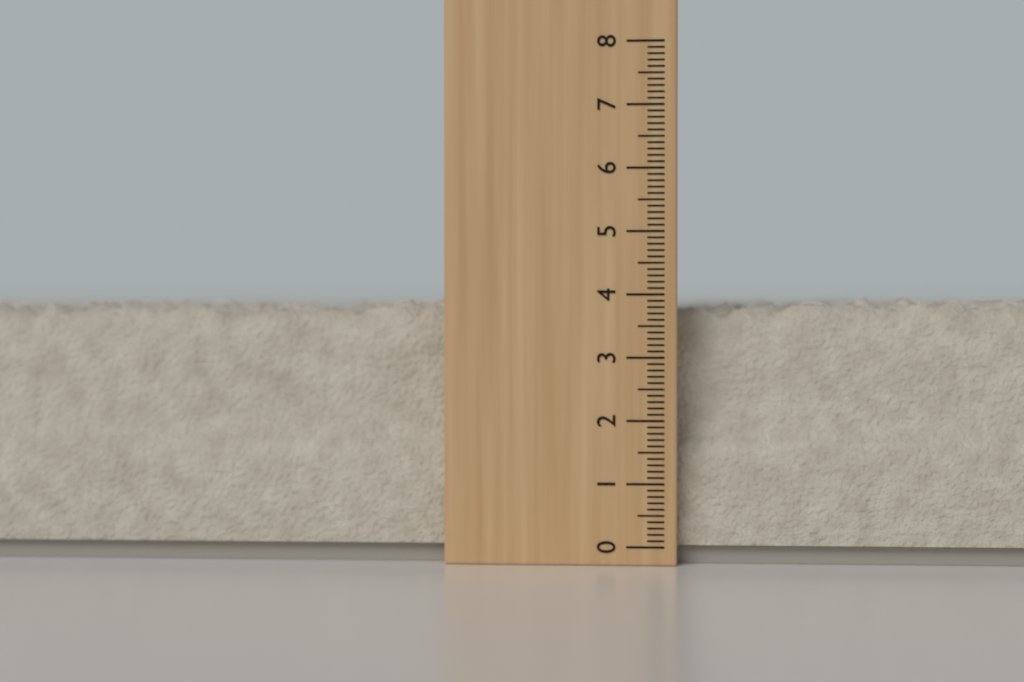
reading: 4.0 (no unit)
